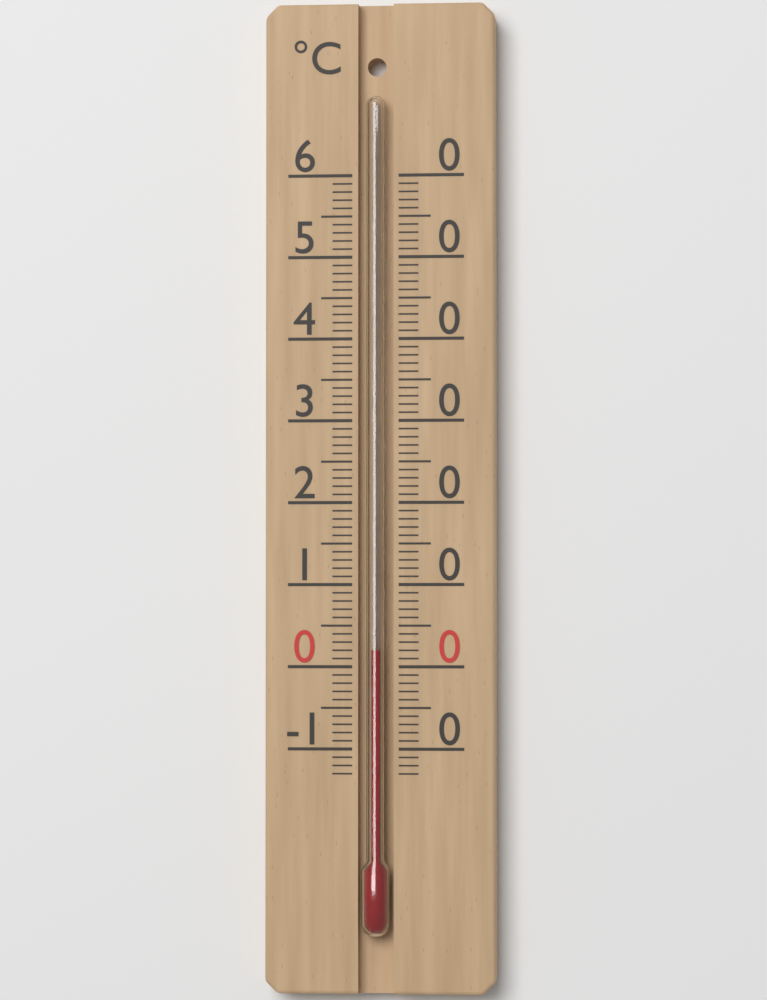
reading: 2 °C
